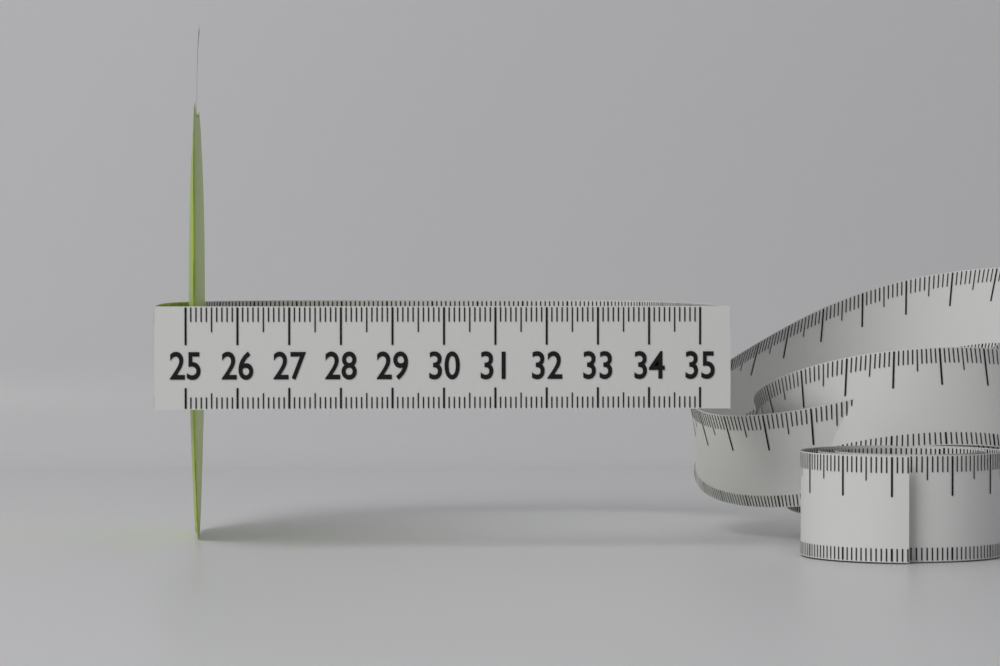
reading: 25.3 (no unit)
